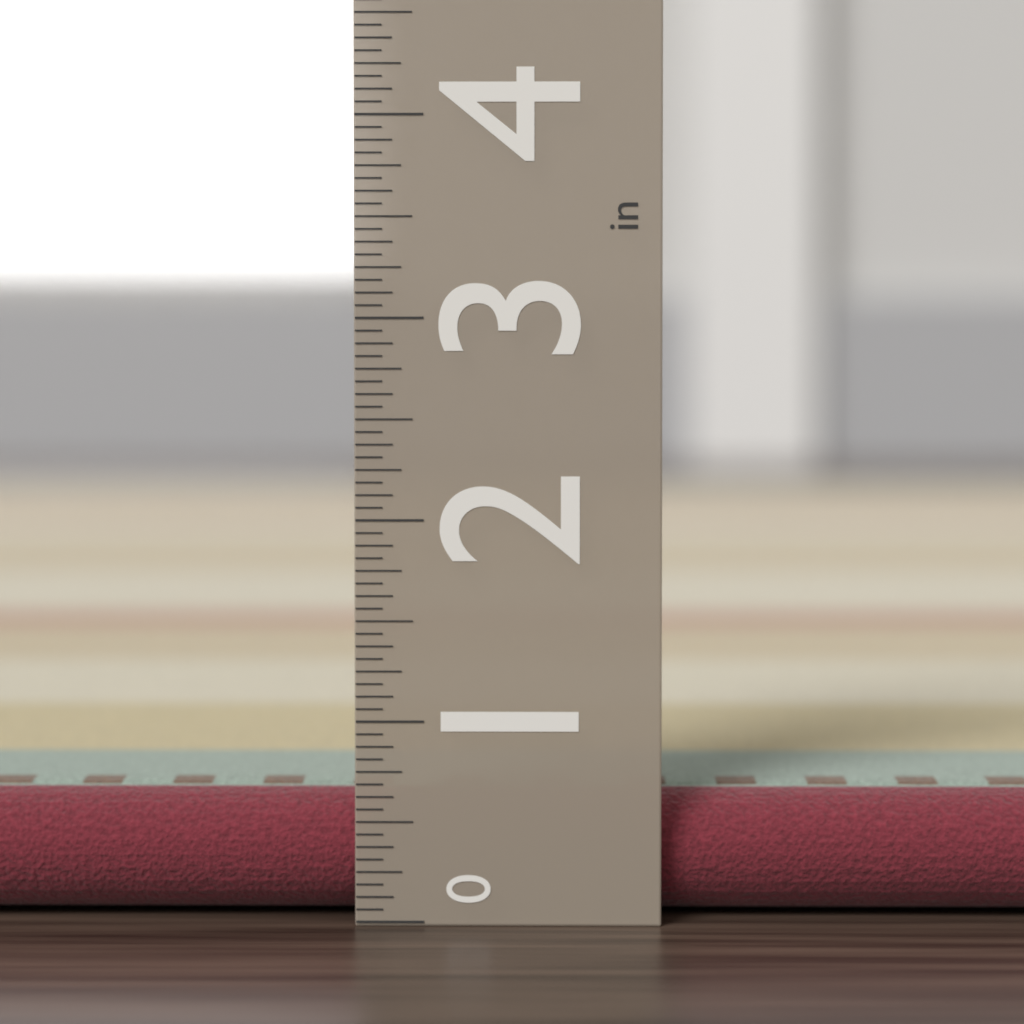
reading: 0.6250 in
